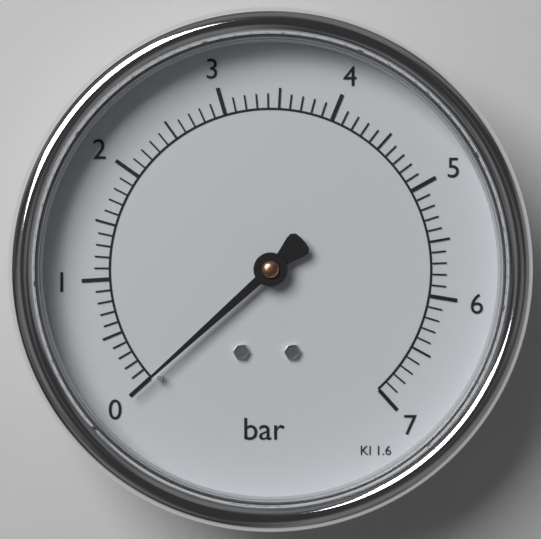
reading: 0.0 bar
